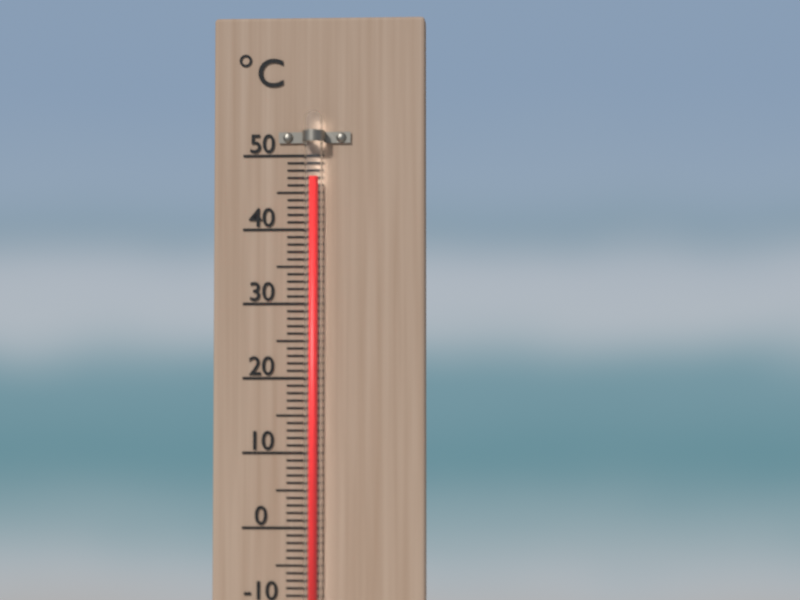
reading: 47 °C
